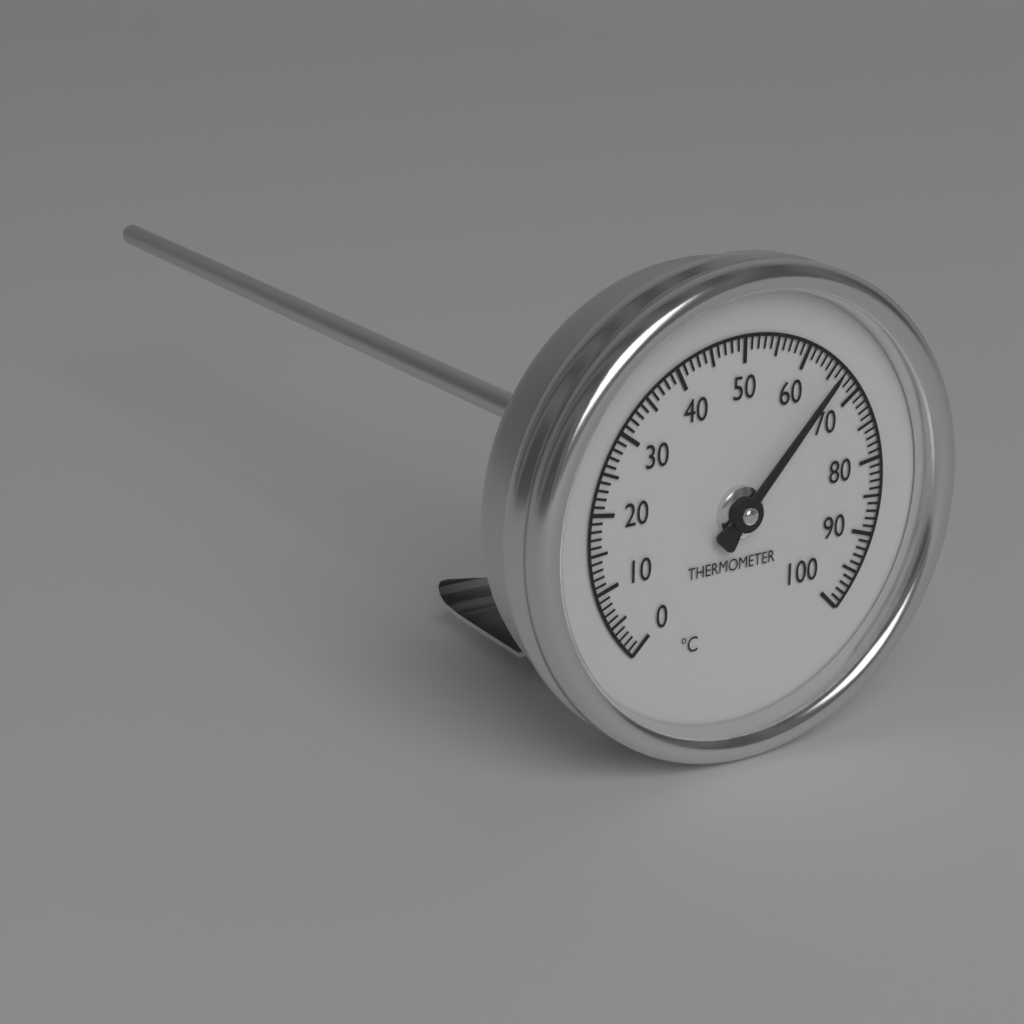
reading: 66 °C
